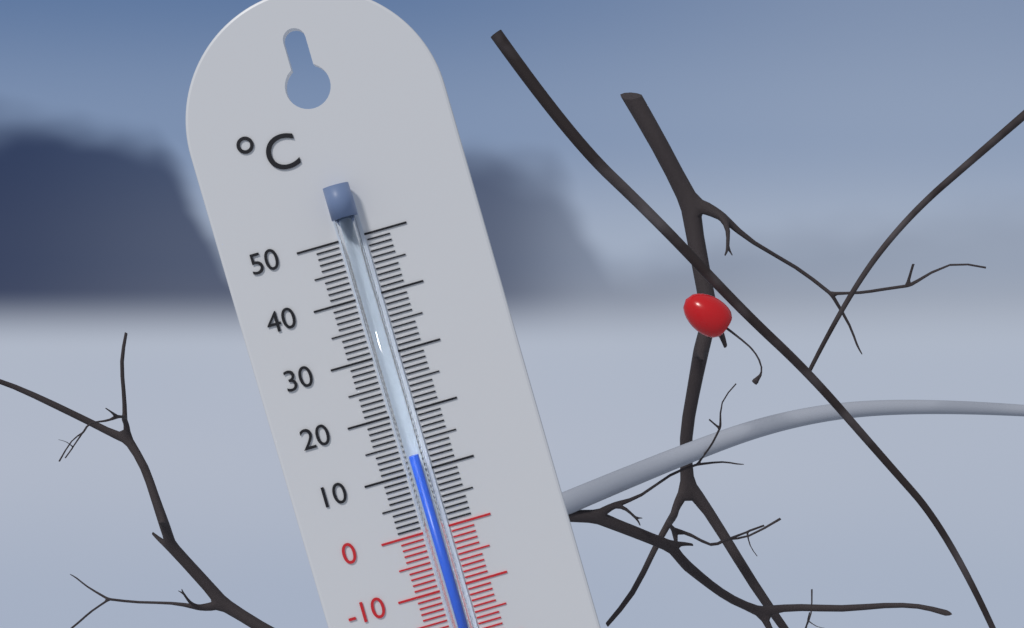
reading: 13 °C
